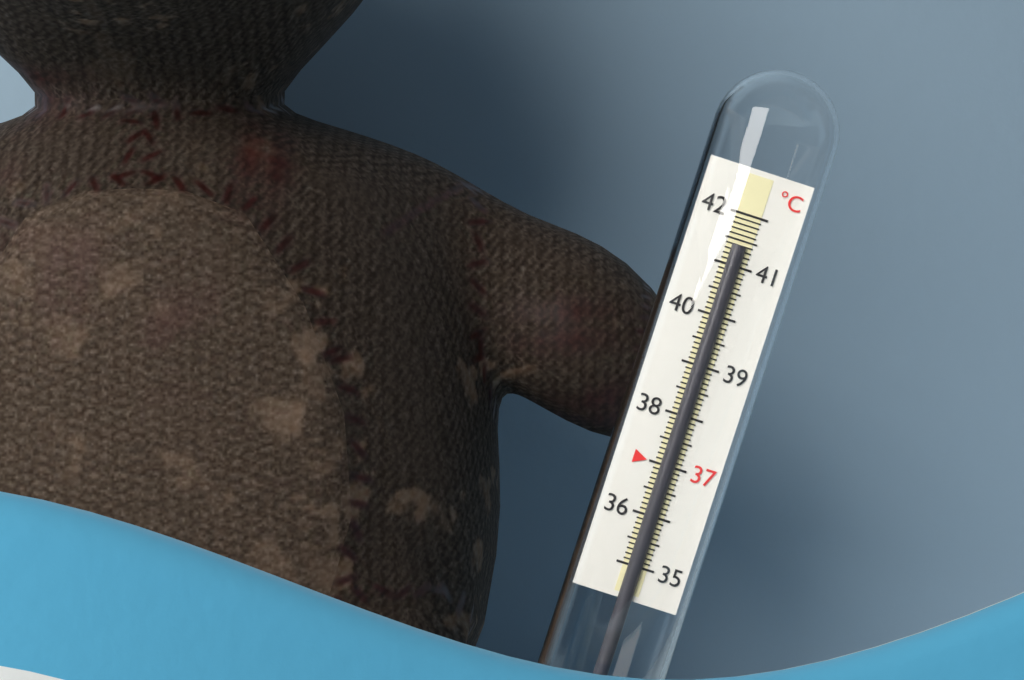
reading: 41.4 °C
